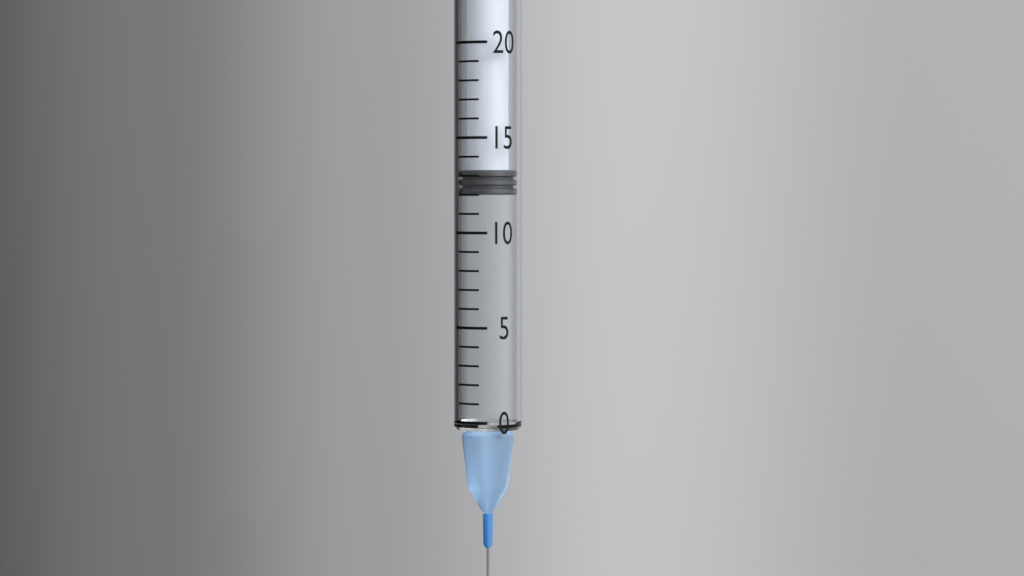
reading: 12 (no unit)
